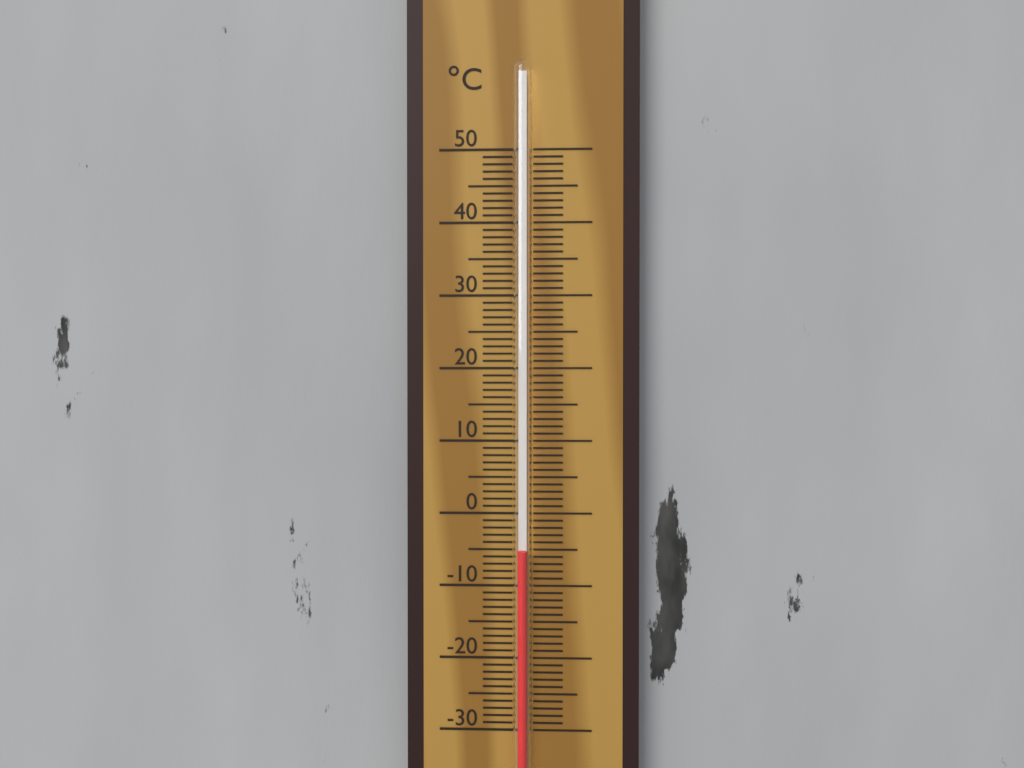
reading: -5 °C
